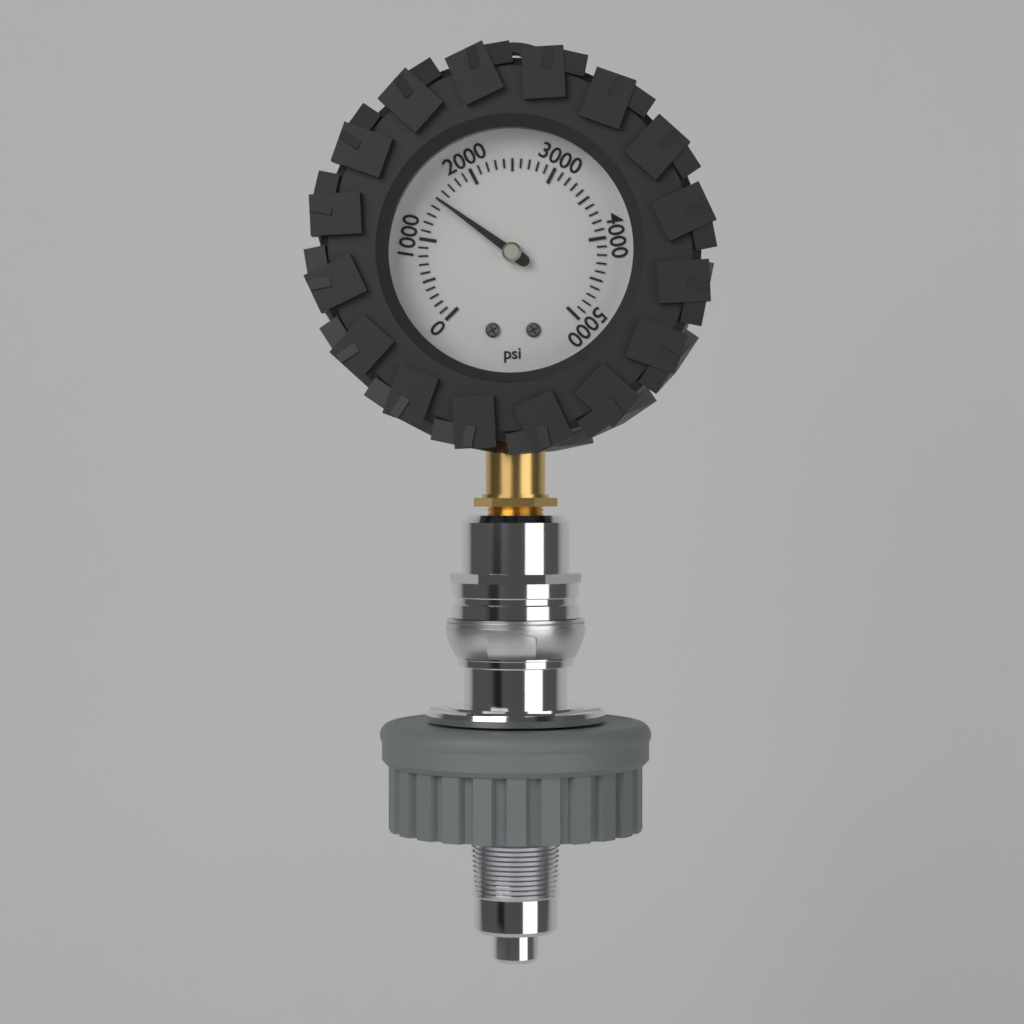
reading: 1500 psi
